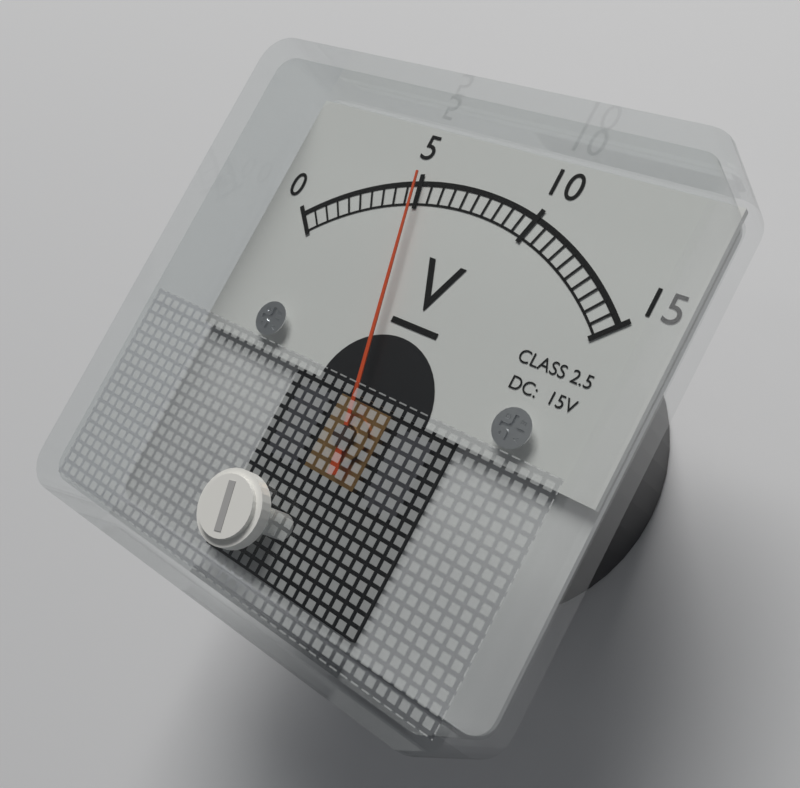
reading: 5.0 V
